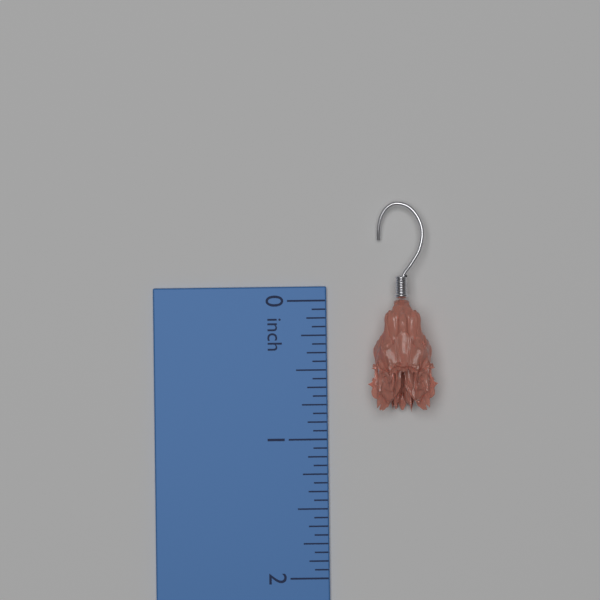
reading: 0.8125 inch
